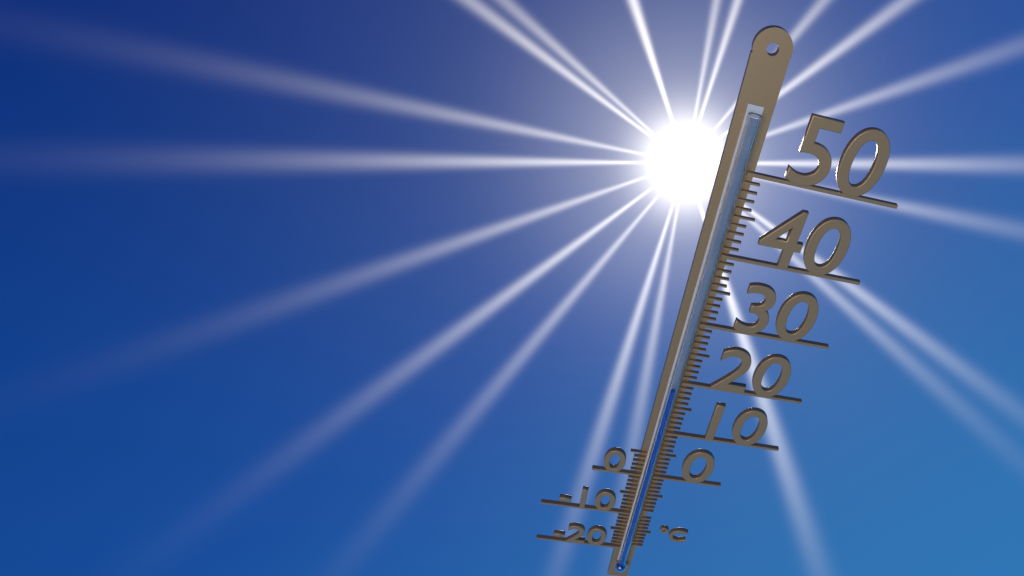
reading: 19 °C
